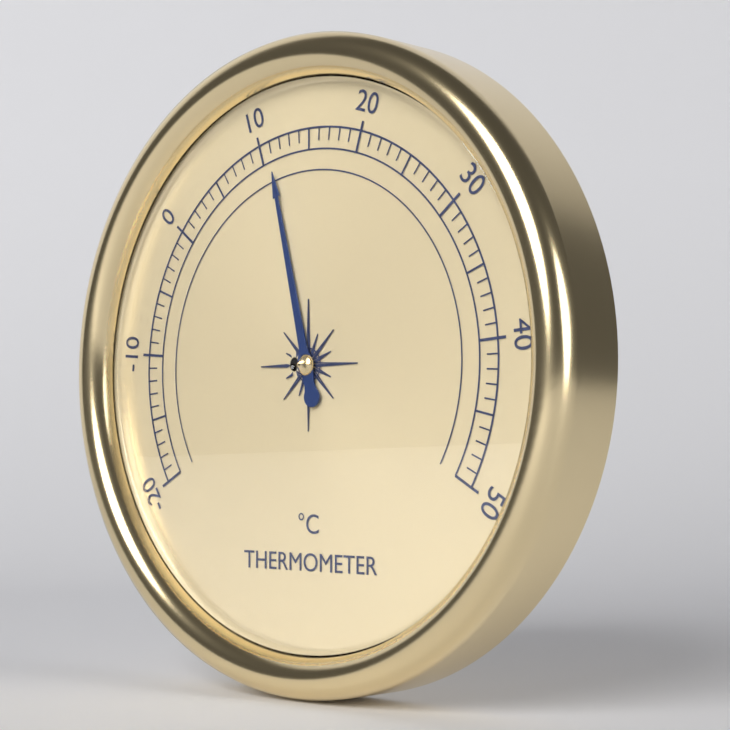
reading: 11 °C
